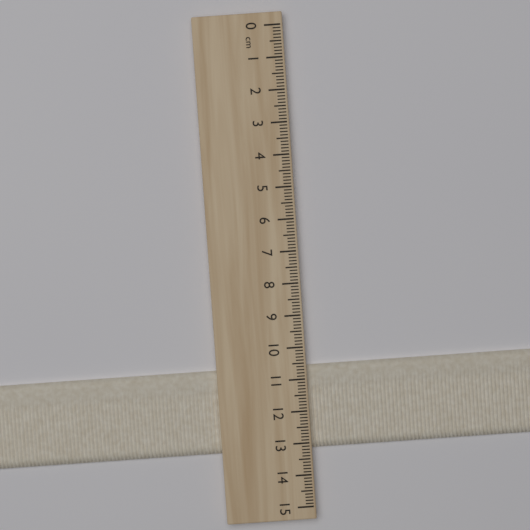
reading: 13.2 cm
